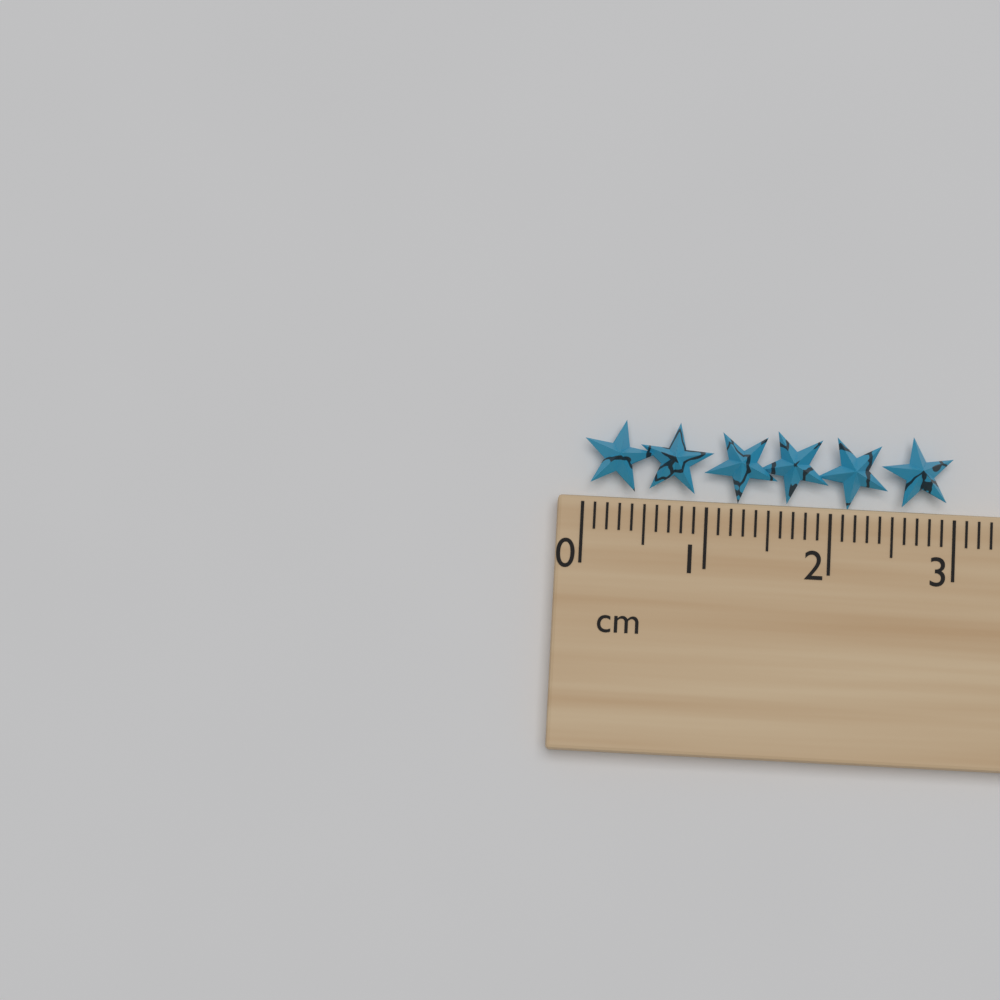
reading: 3.0 cm
